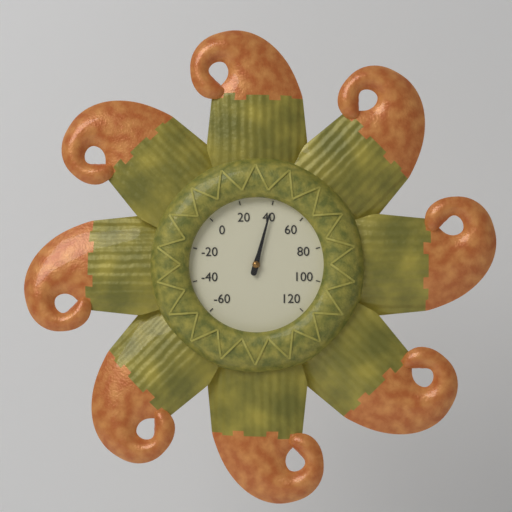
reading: 40 (no unit)
